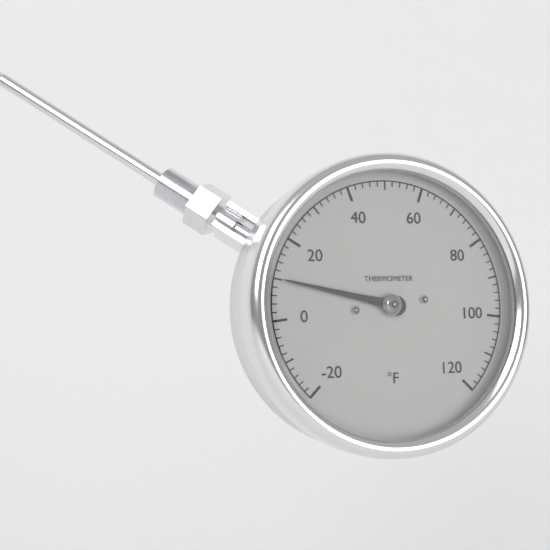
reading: 10 °F
